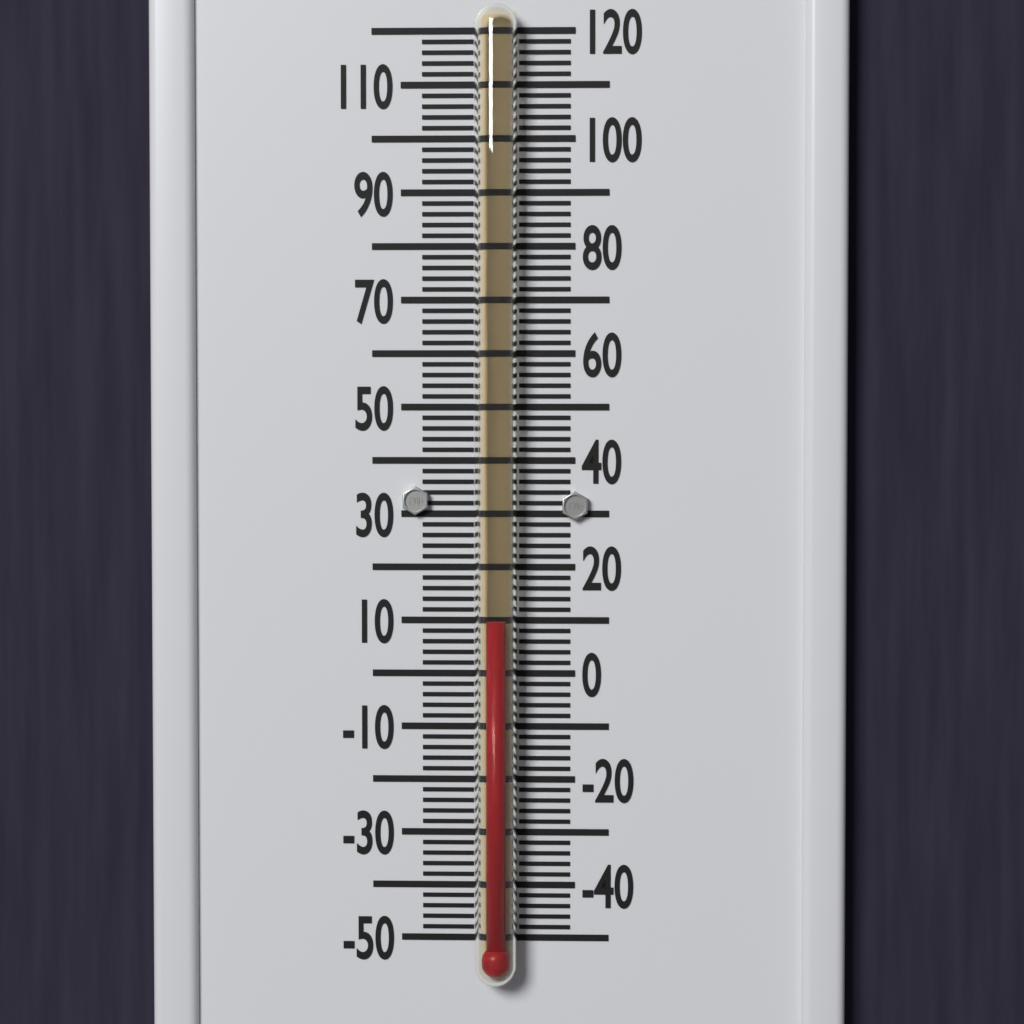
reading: 10 °F
